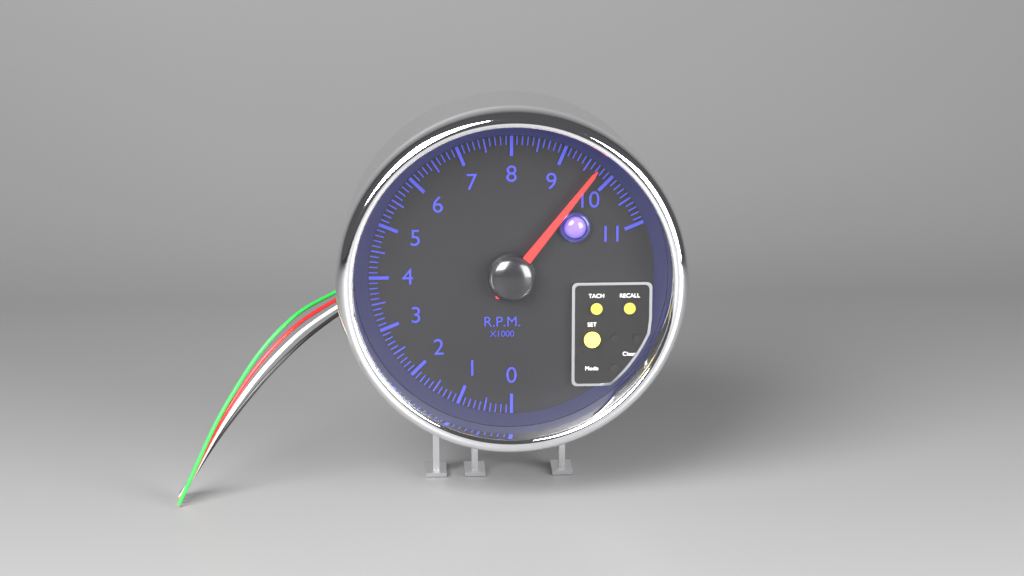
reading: 9.7 rpm x1000
